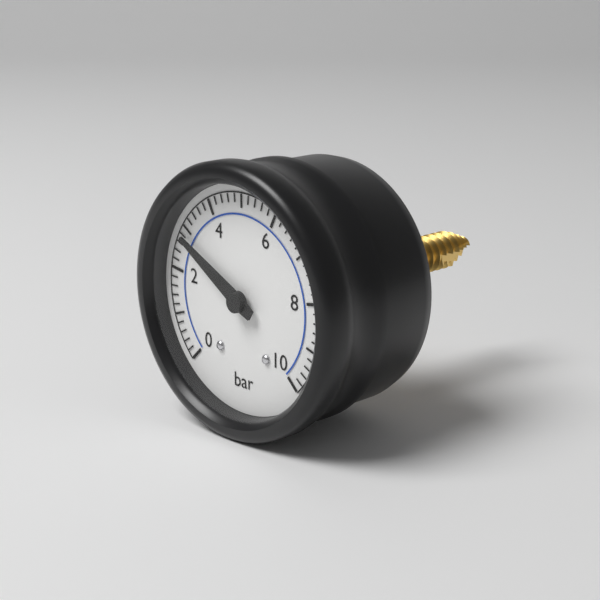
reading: 2.8 bar
